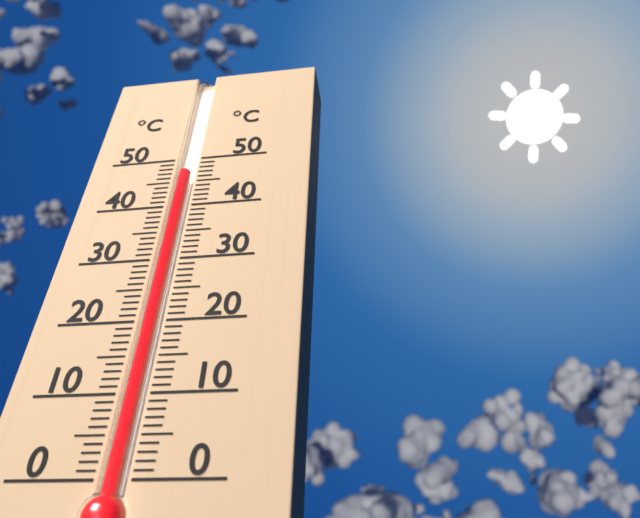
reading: 47 °C
